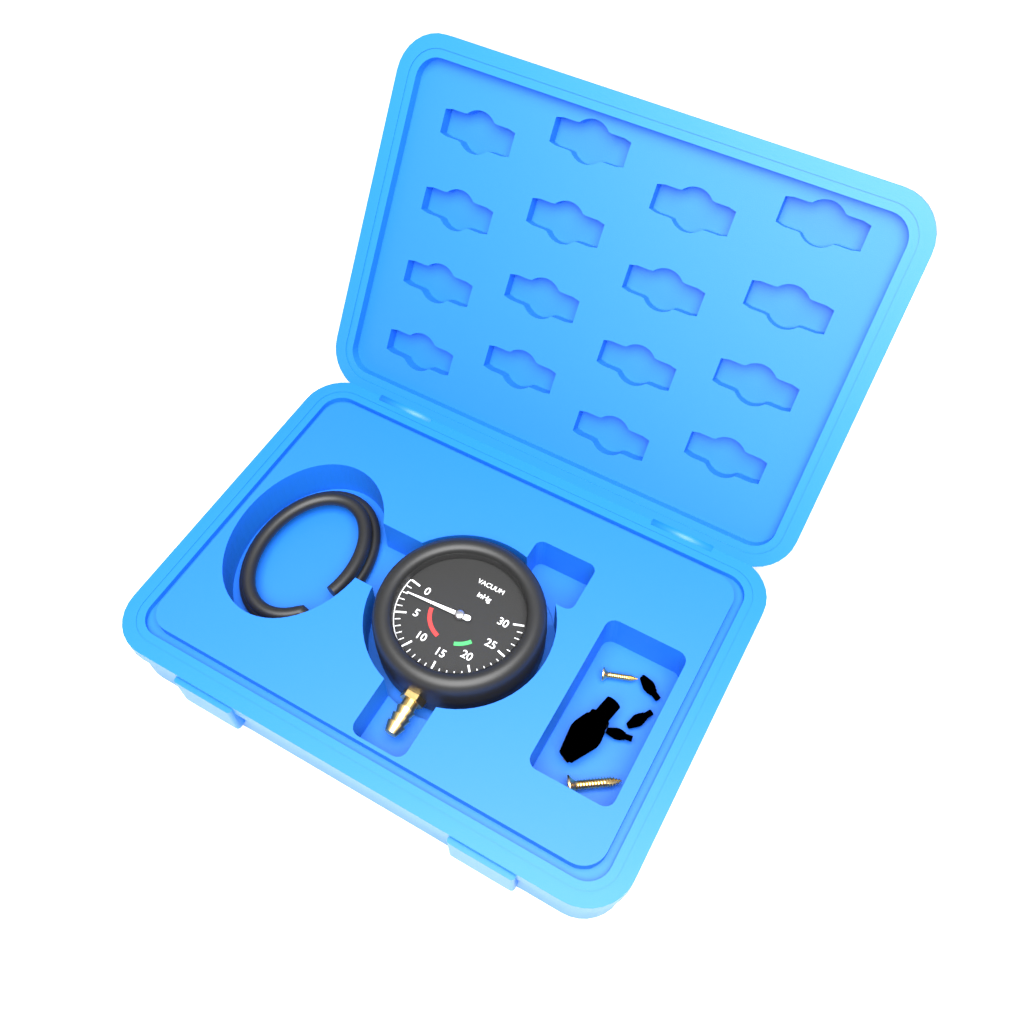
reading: 2 inHg
